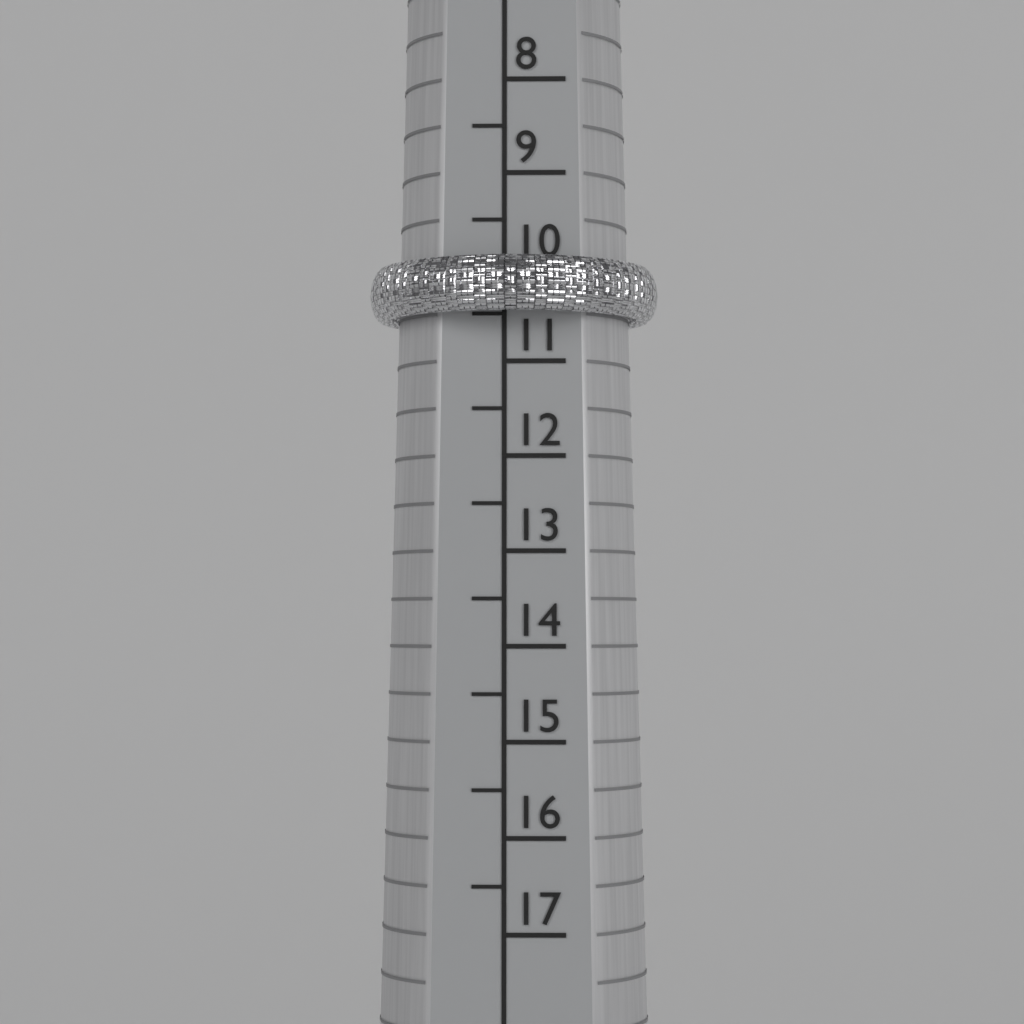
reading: 10.5 (no unit)
